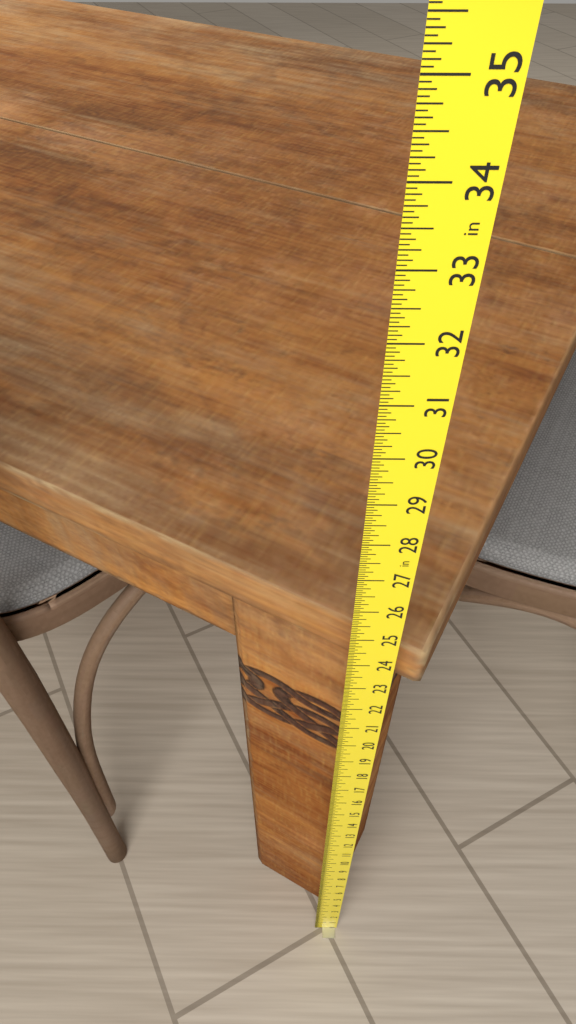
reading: 24.2500 in
